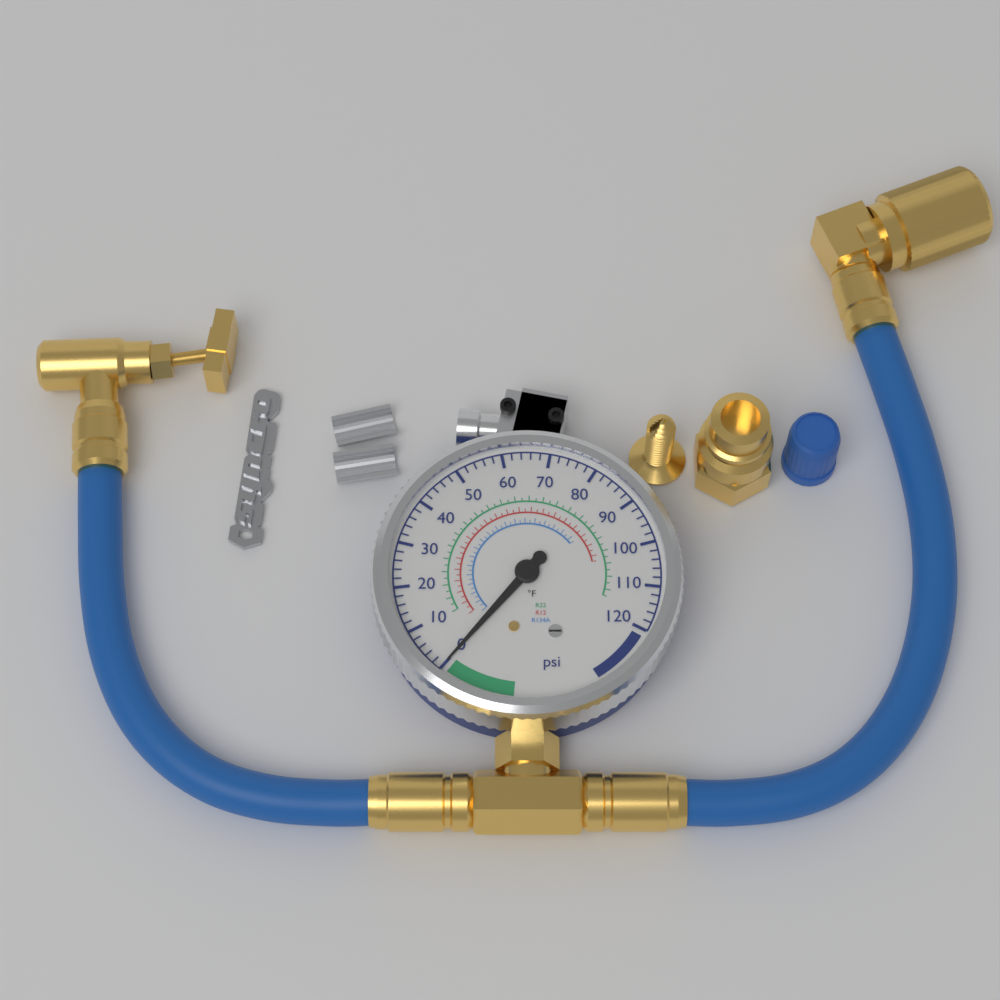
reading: 0 psi
